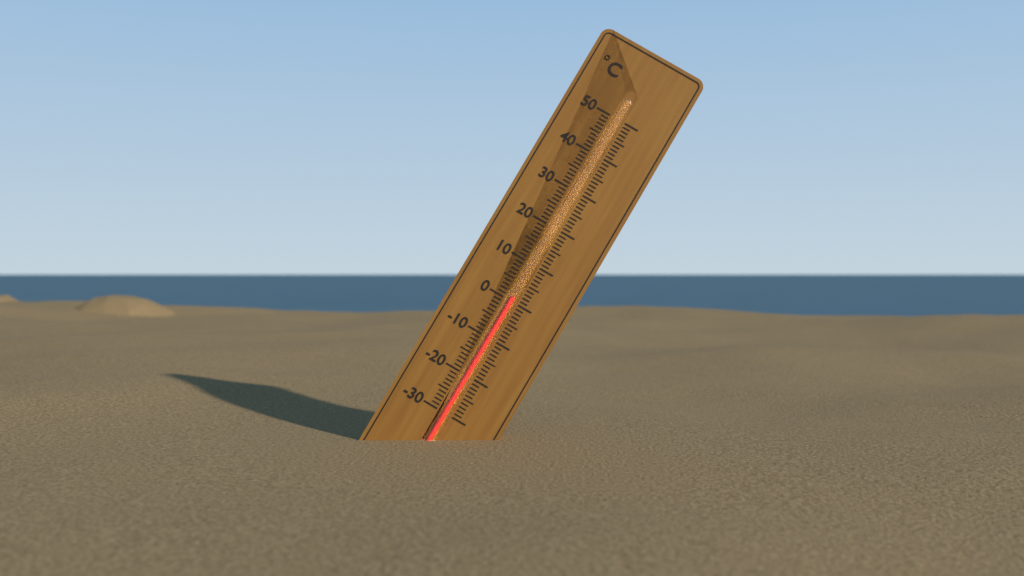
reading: 1 °C
